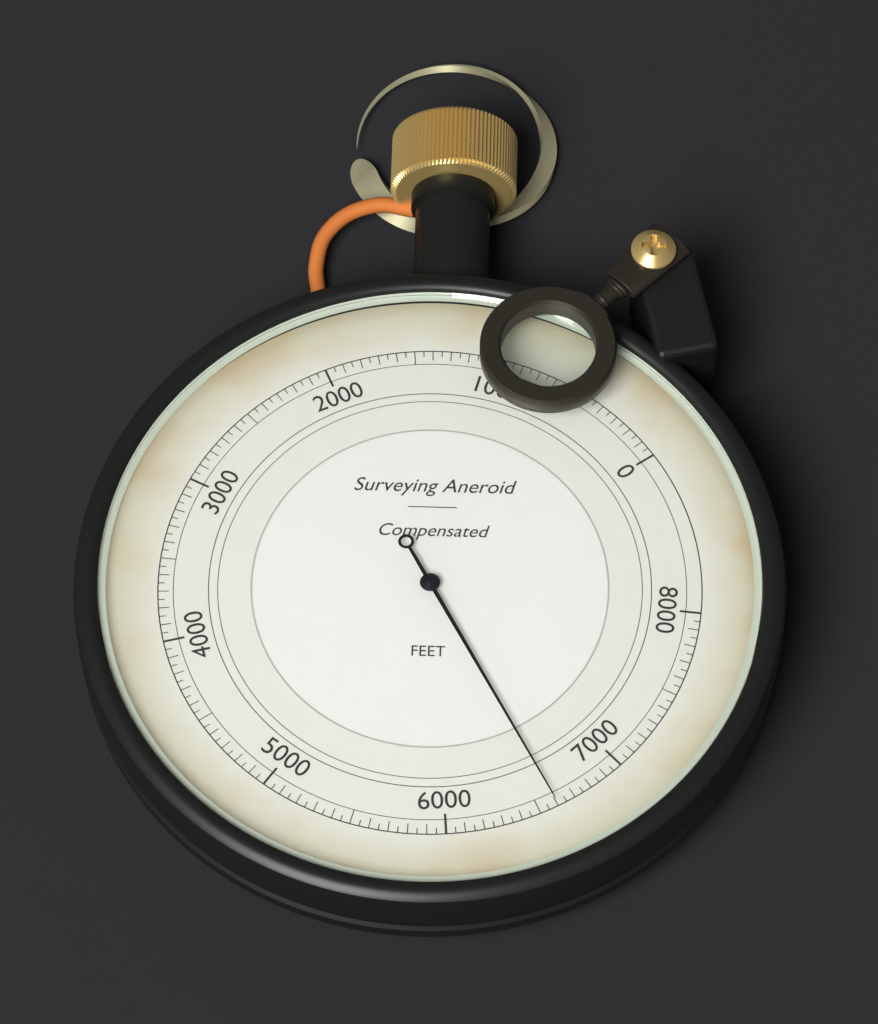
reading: 6600 ft
